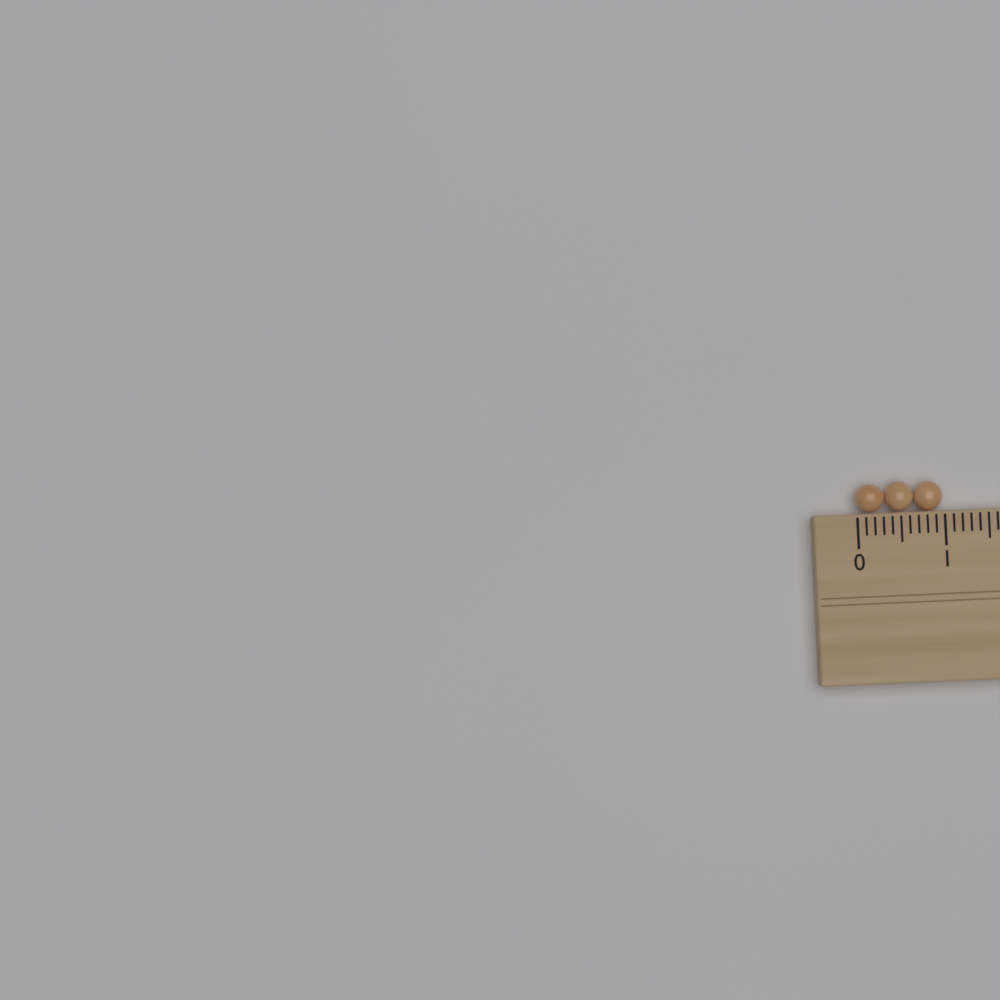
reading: 1.0 cm
